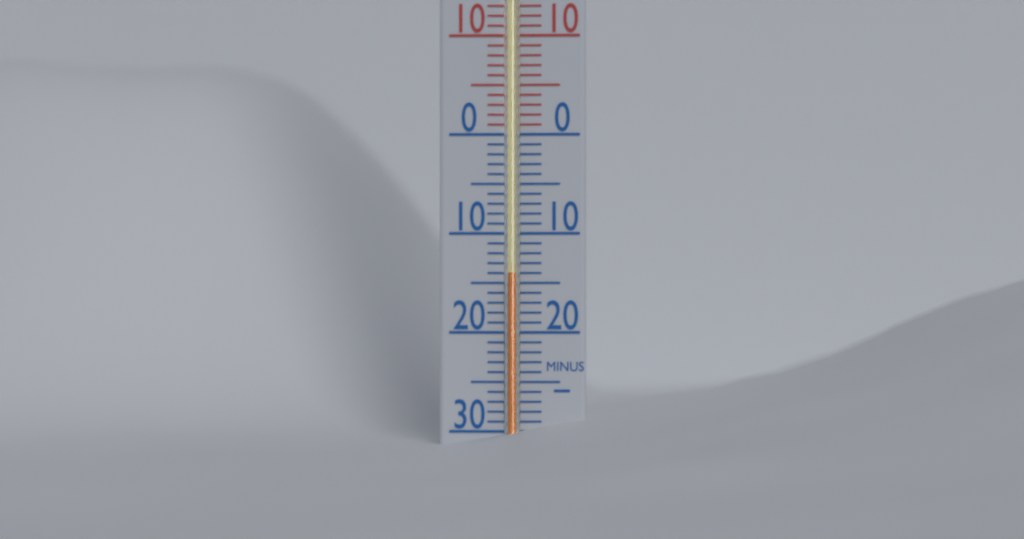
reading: -14 °C
